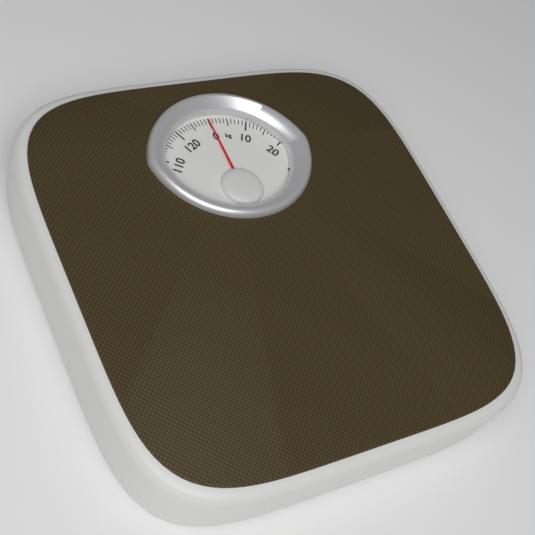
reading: 0 kg
